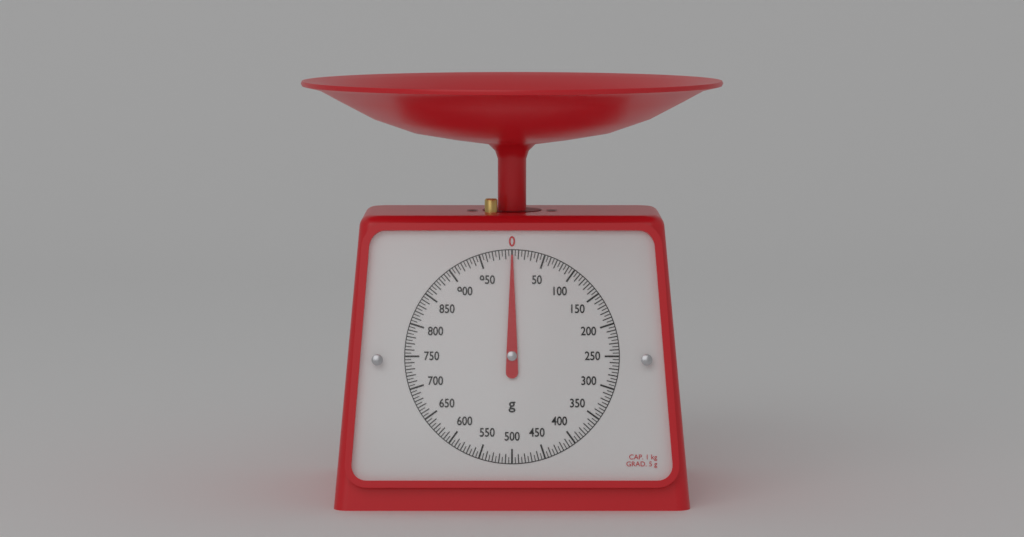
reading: 0 g
